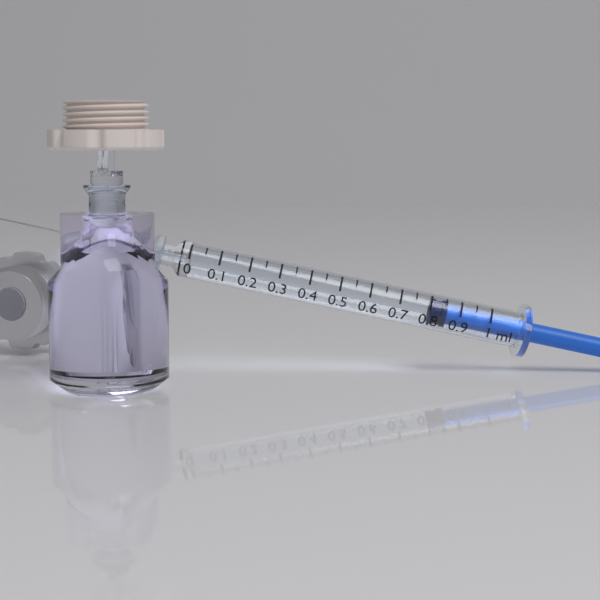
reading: 0.80 ml
